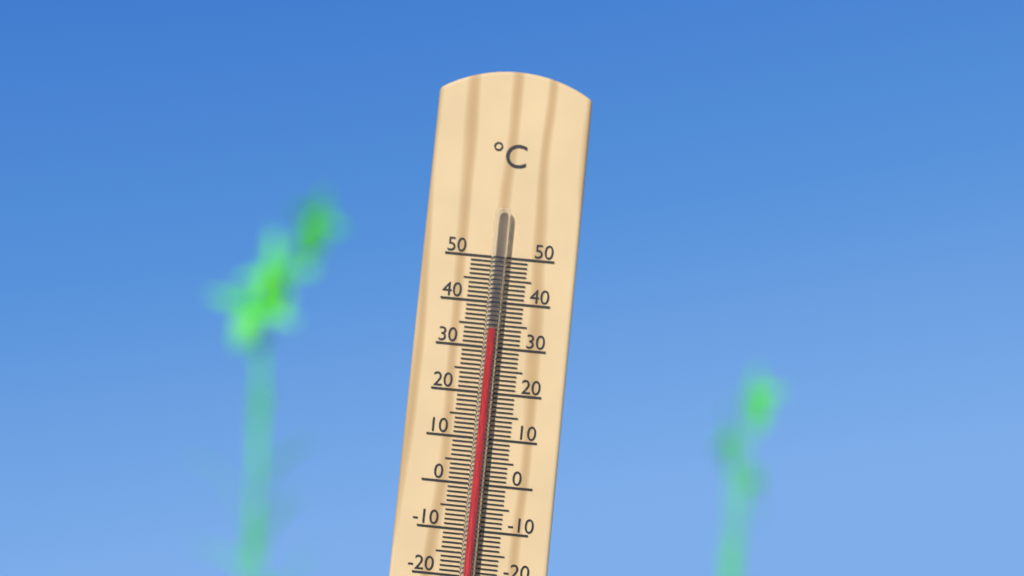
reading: 34 °C
